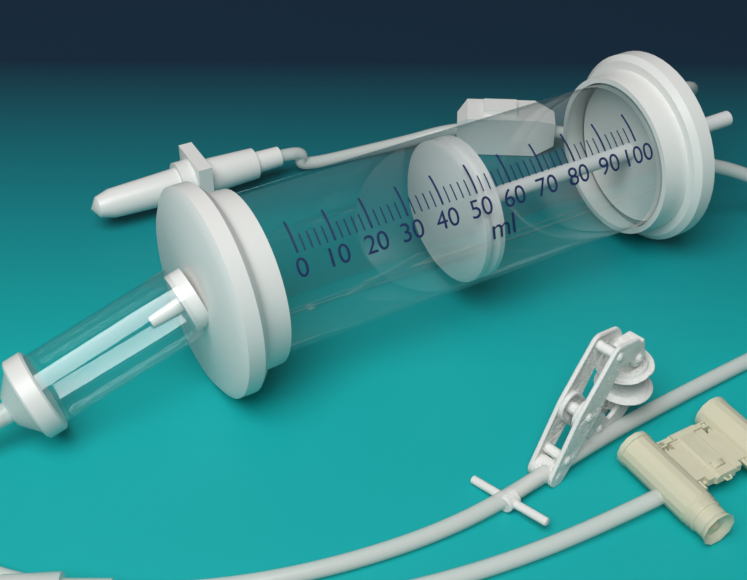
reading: 50 ml
